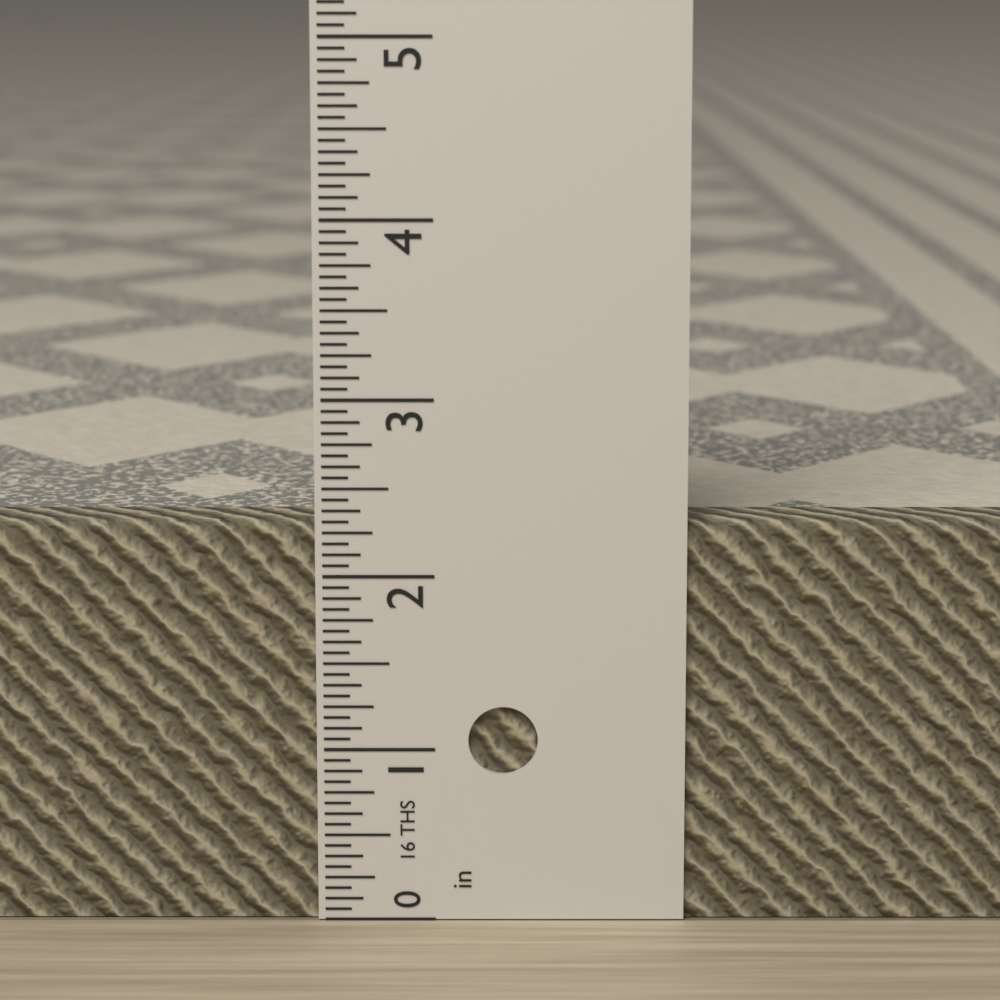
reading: 2.3125 in
